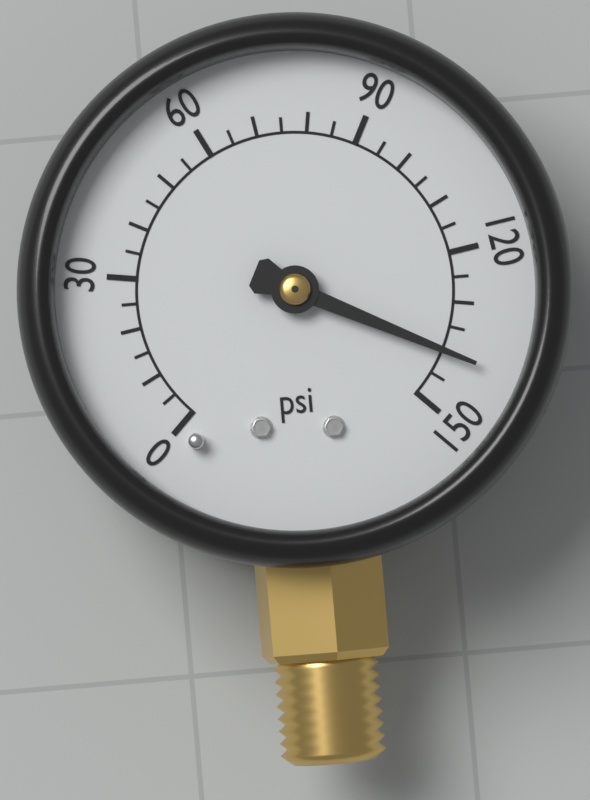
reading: 140 psi
